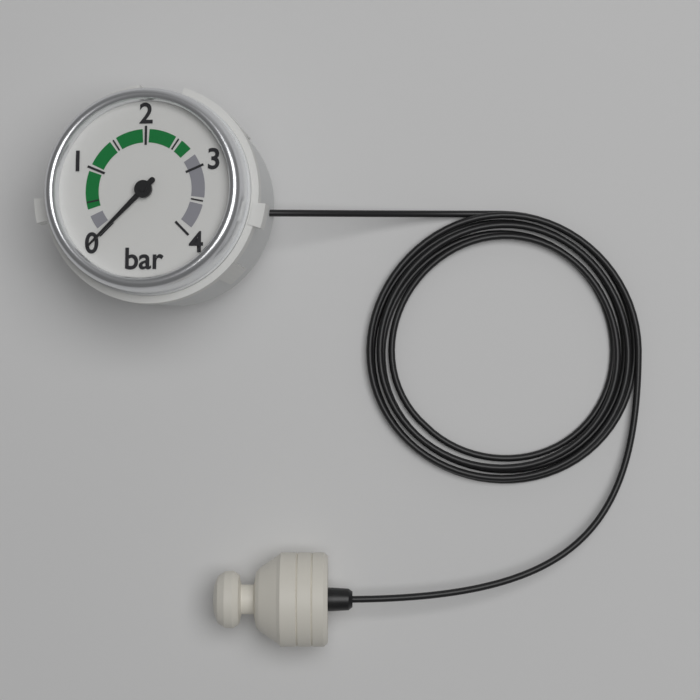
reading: 0.0 bar
